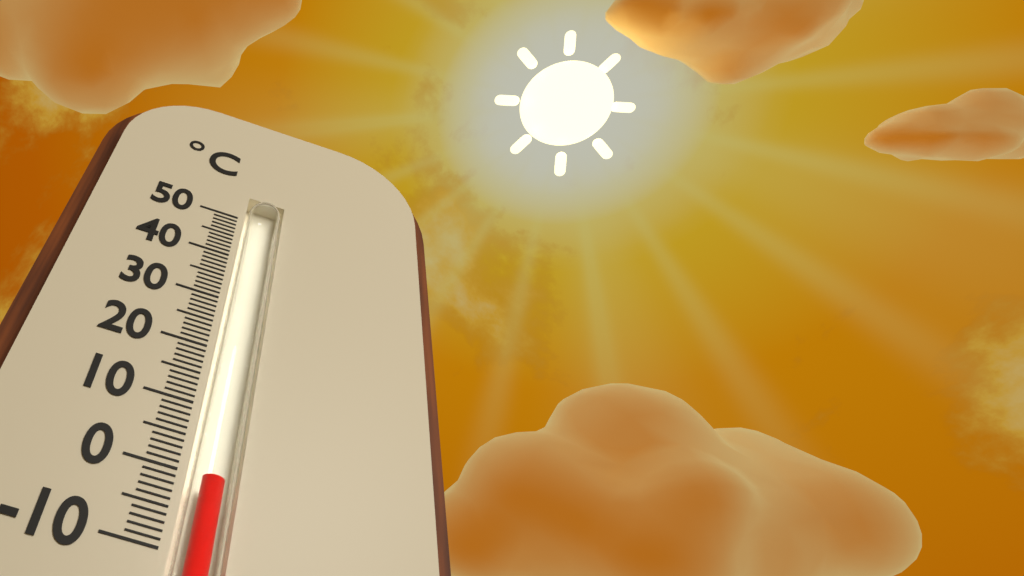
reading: 0 °C
